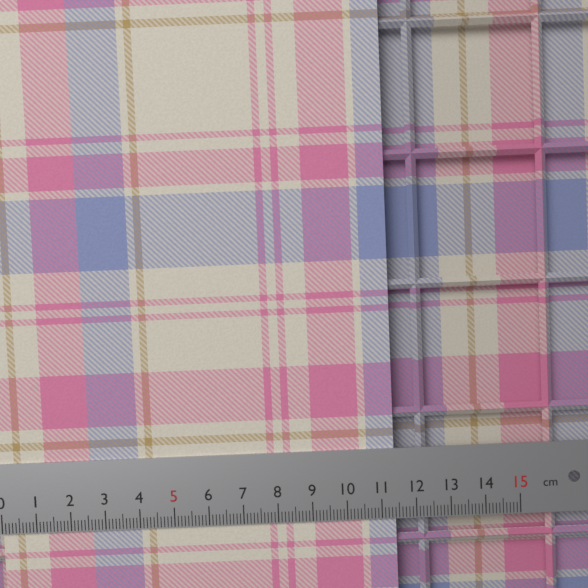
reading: 11.4 cm
